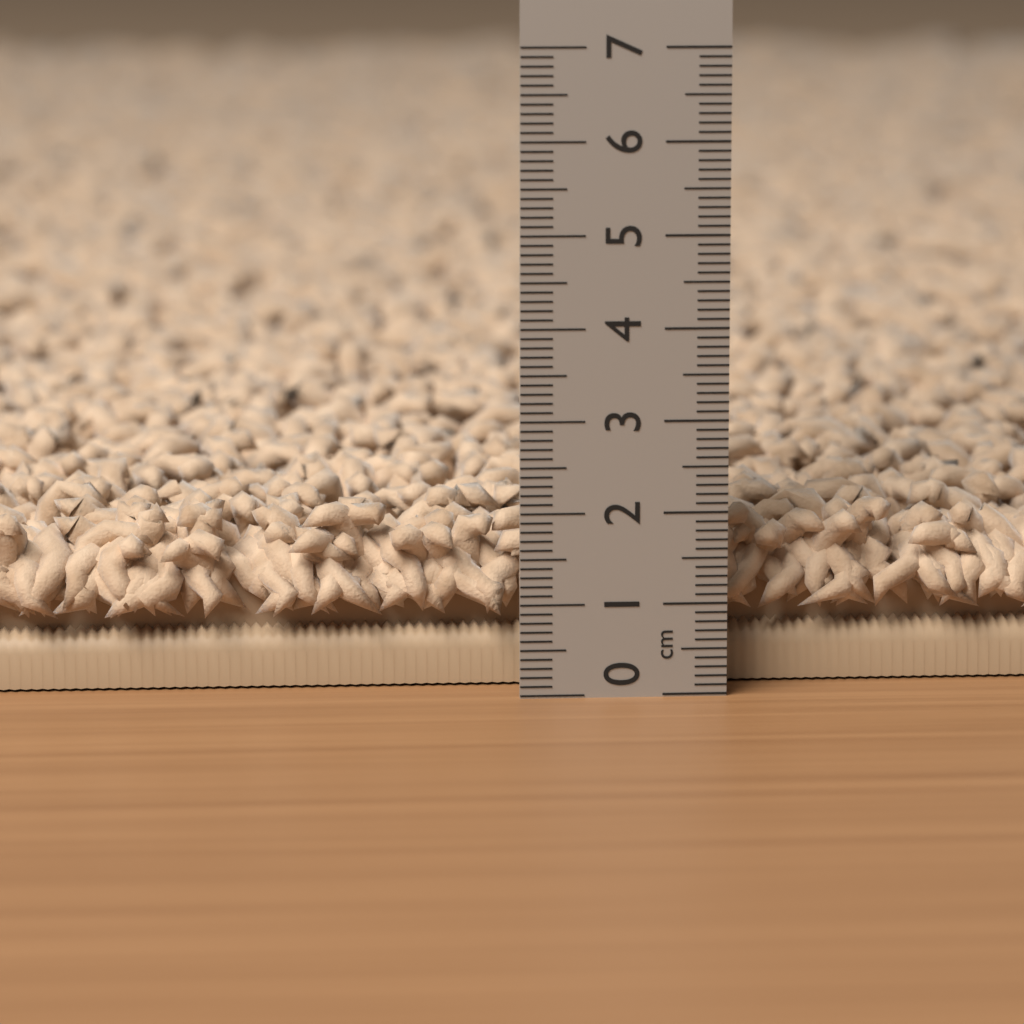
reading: 2.0 cm
